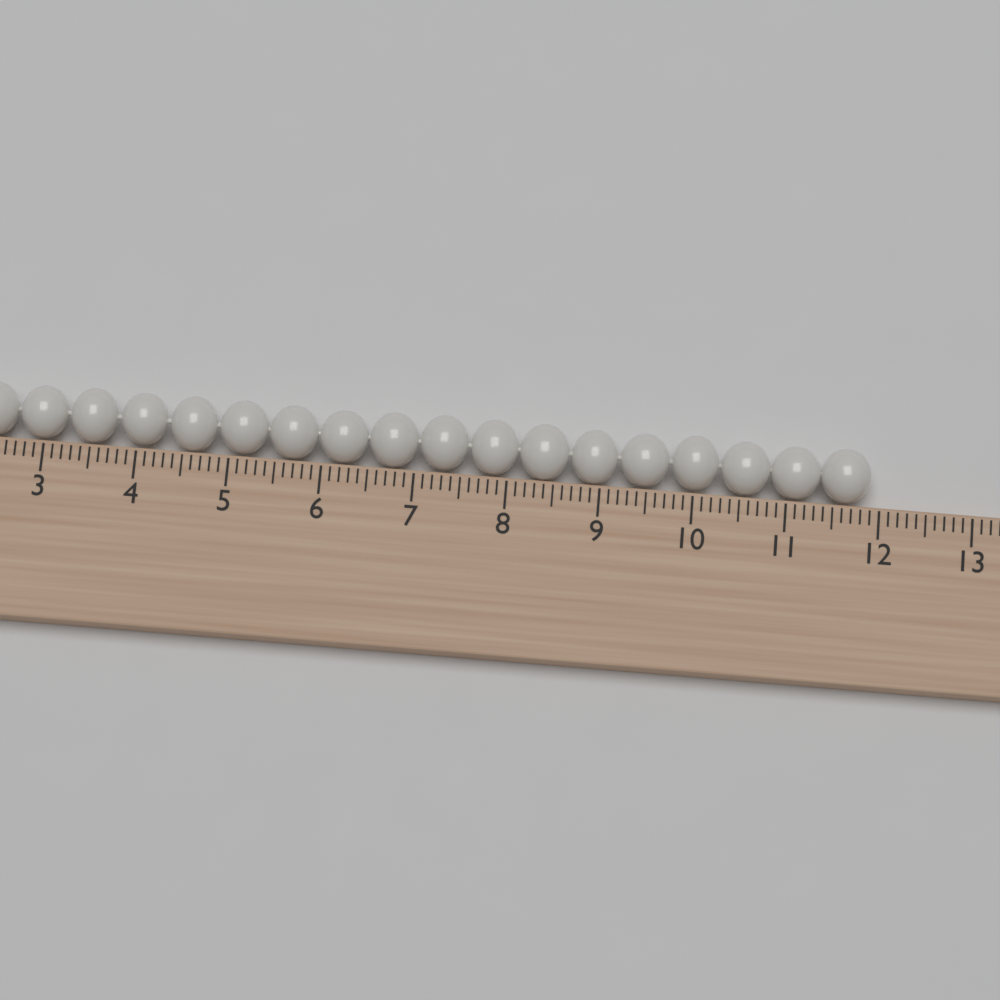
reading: 11.9 cm
